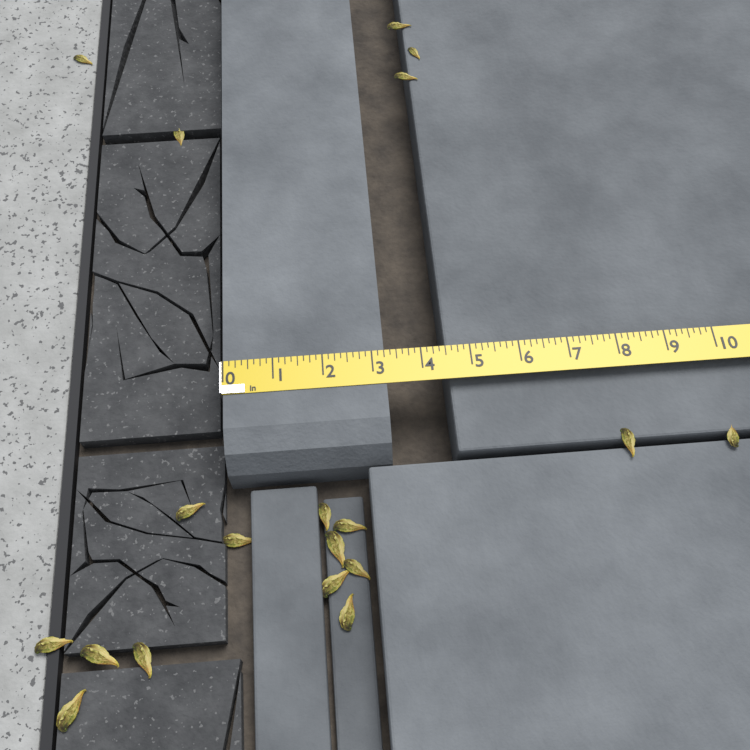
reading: 3.250 in
